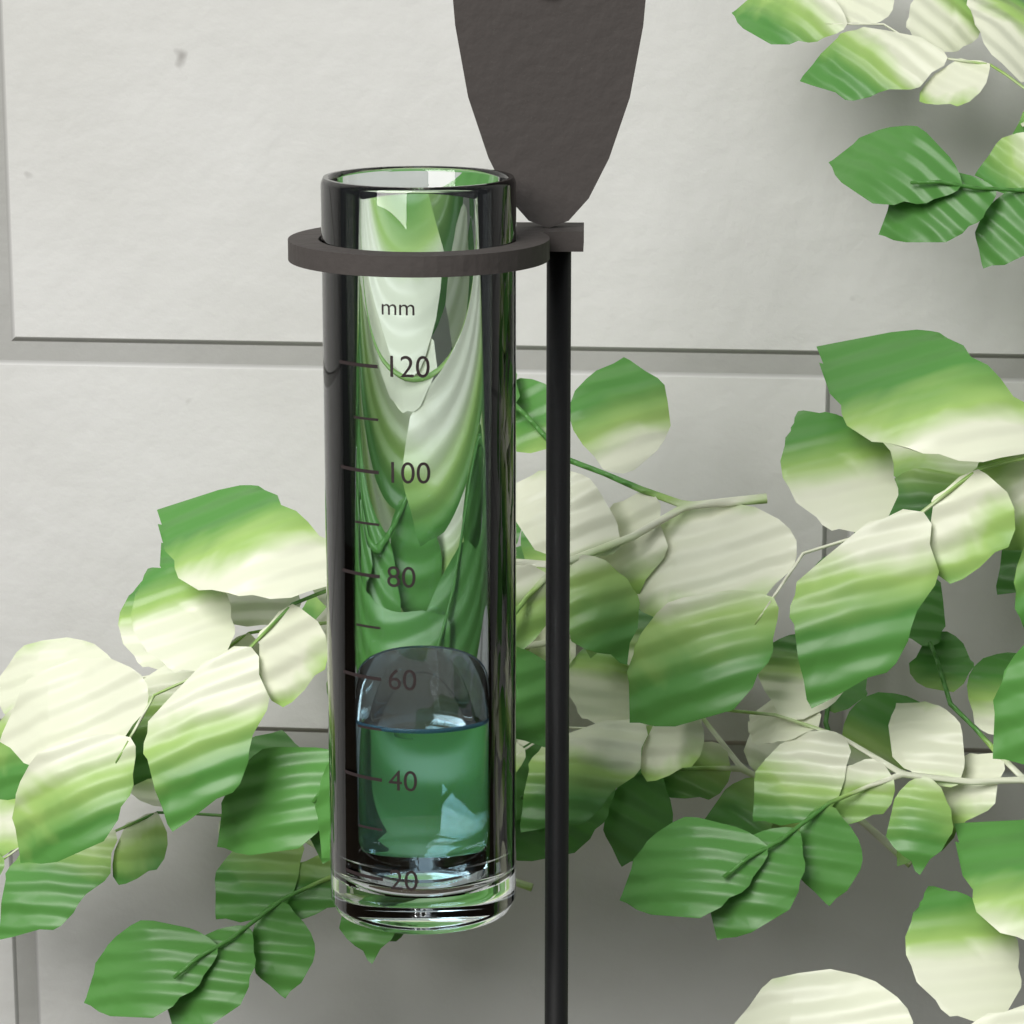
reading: 50 mm
